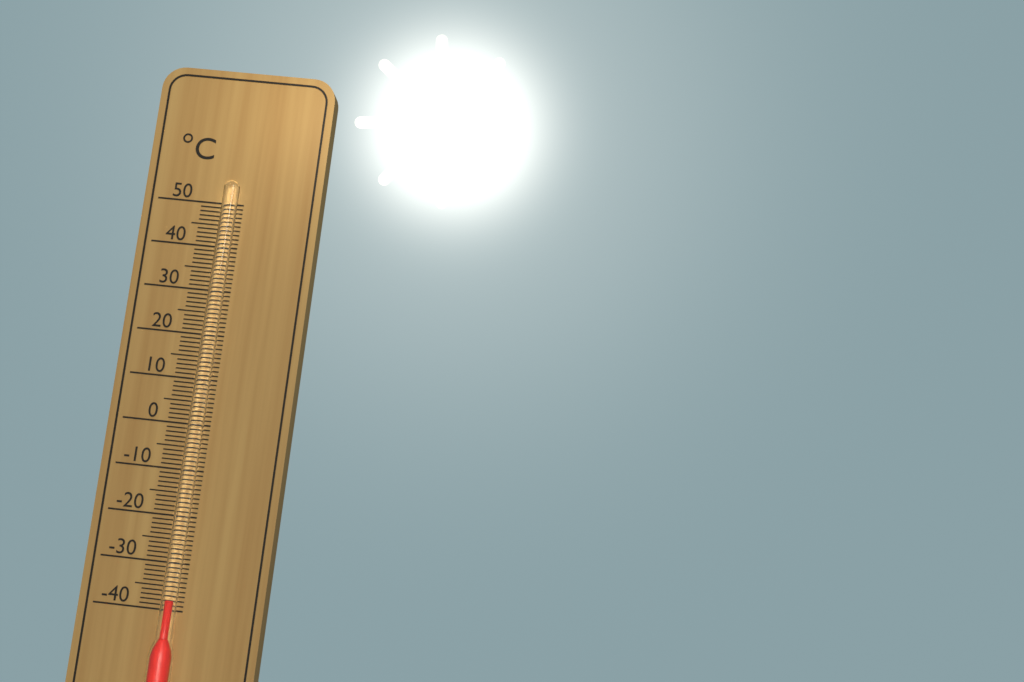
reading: -38 °C
